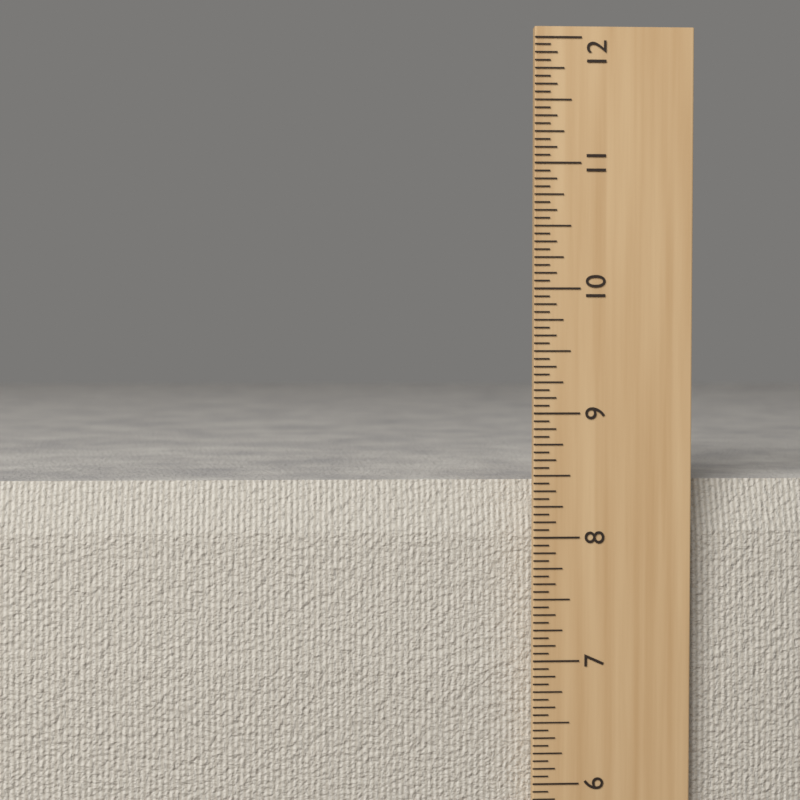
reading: 8.4375 in
